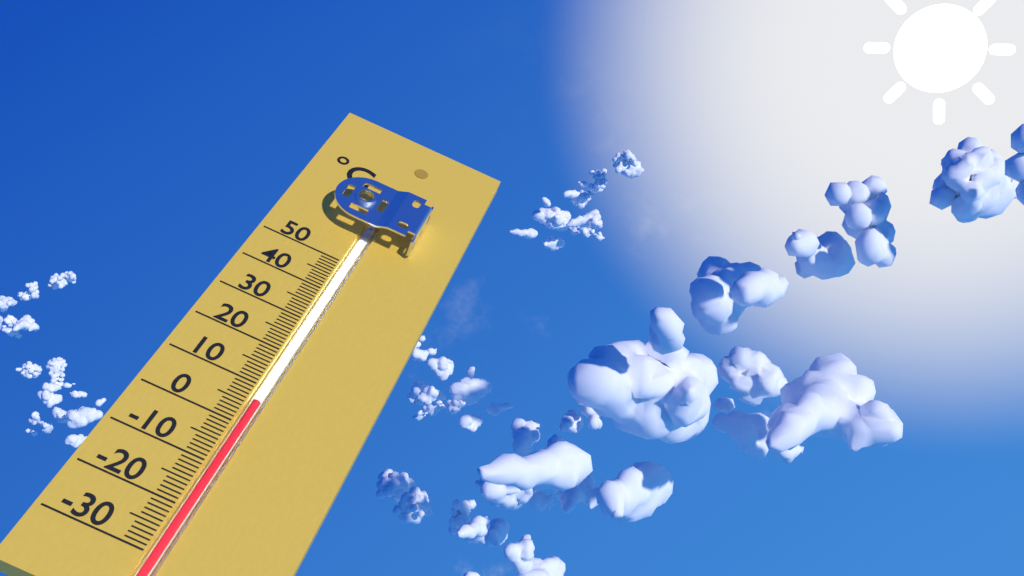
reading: 6 °C
